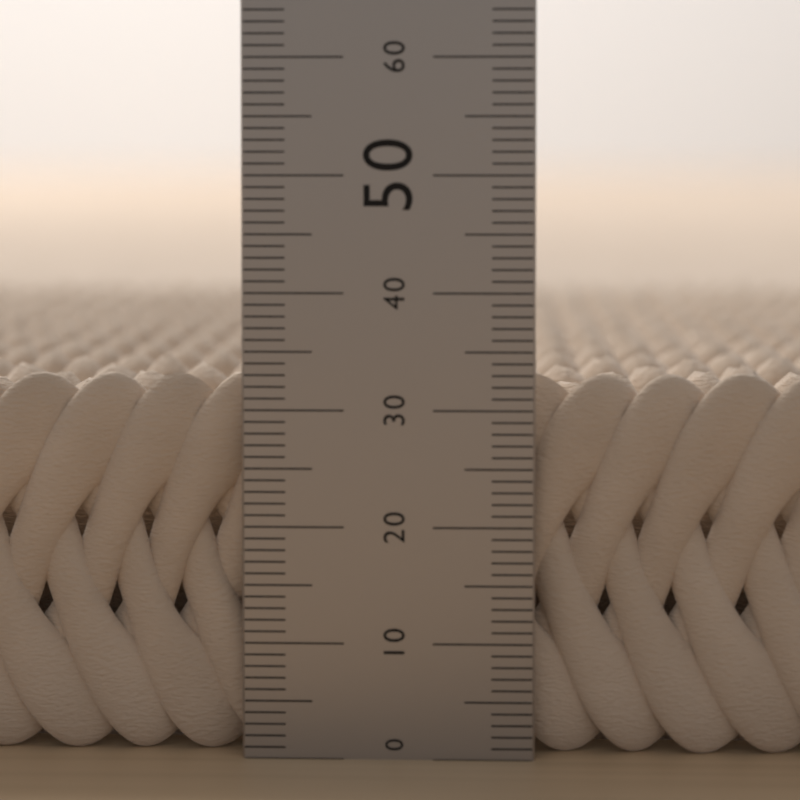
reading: 33 (no unit)
